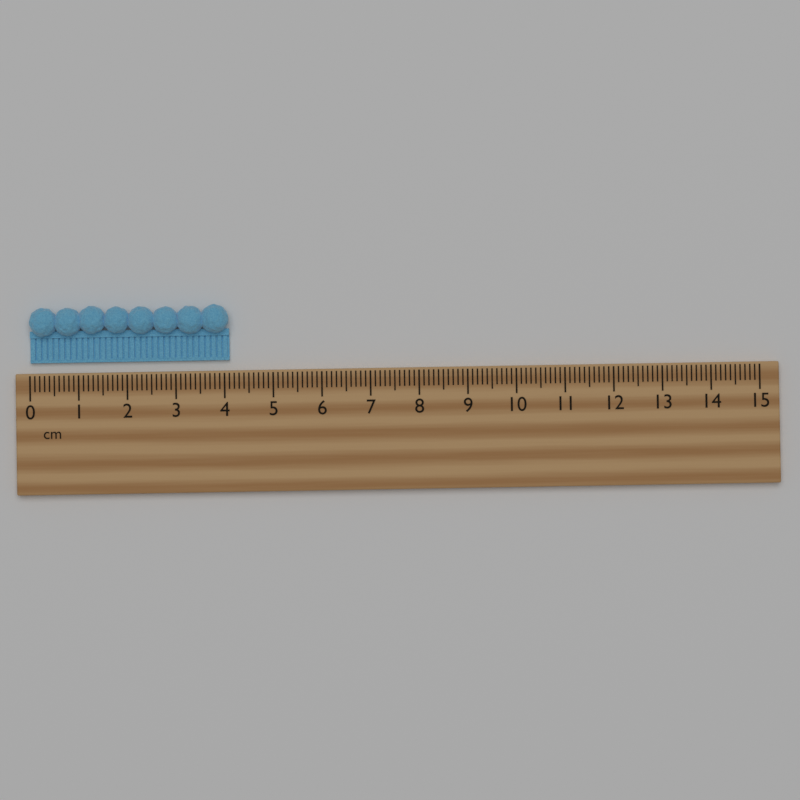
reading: 4.1 cm
